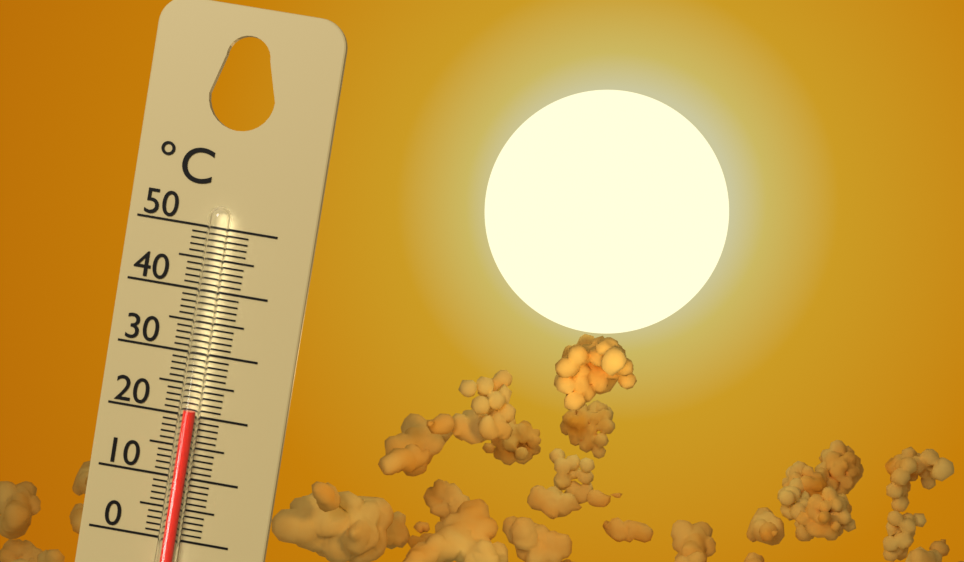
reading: 21 °C
